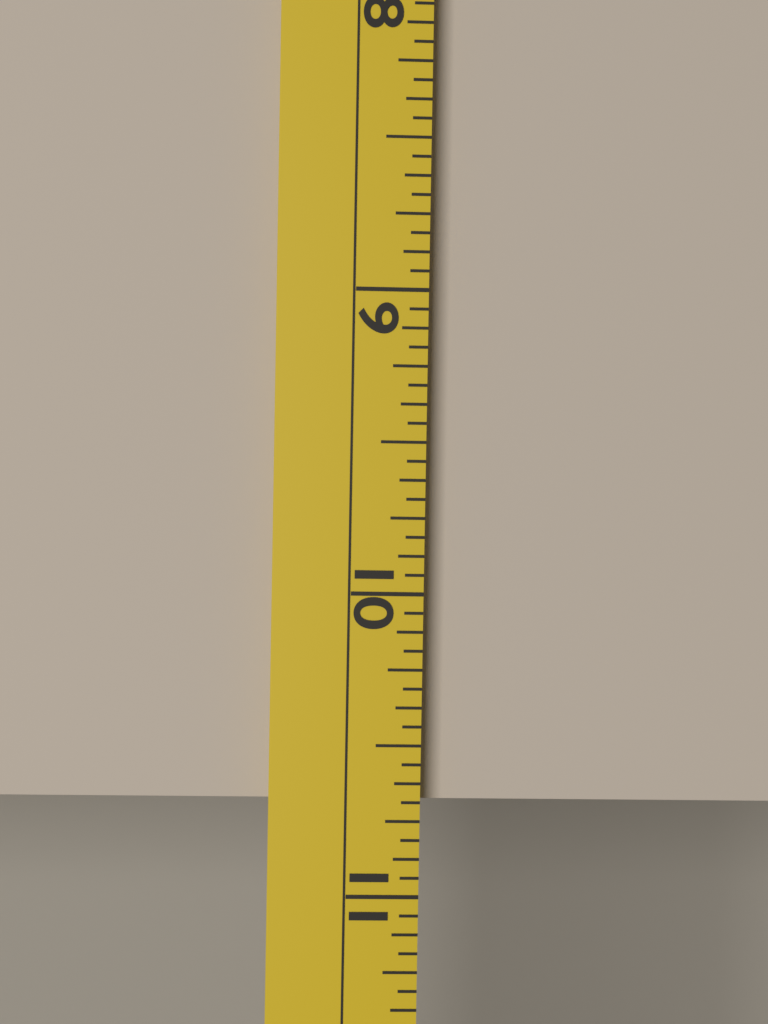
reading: 10.6875 (no unit)
